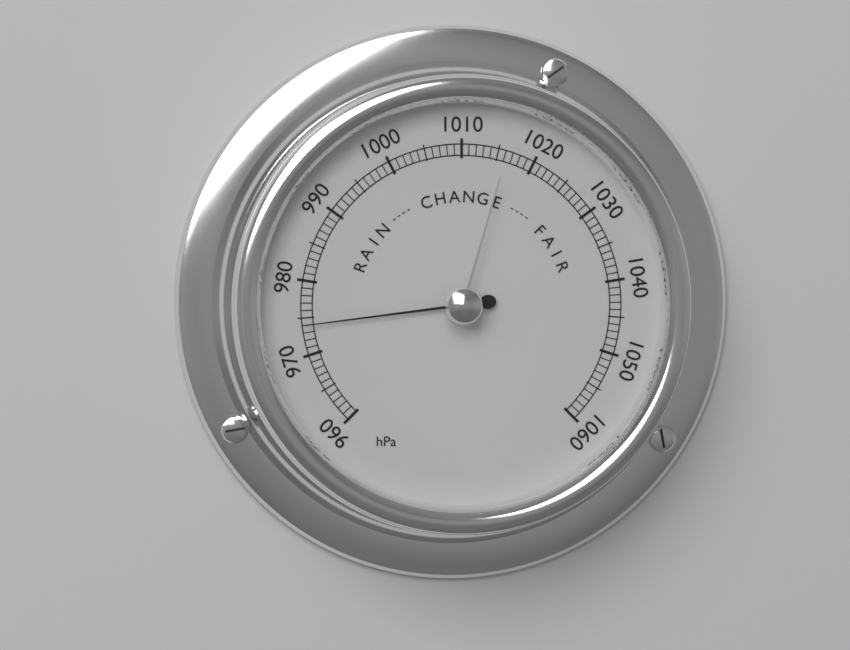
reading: 974 hPa
